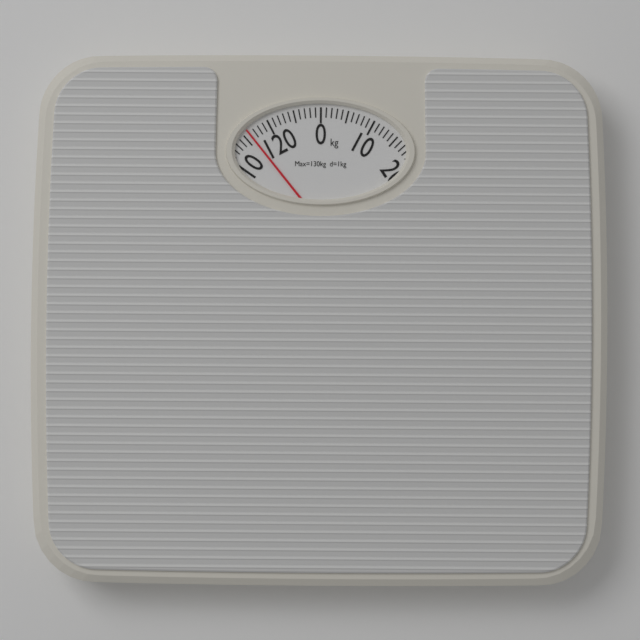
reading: 116 kg
